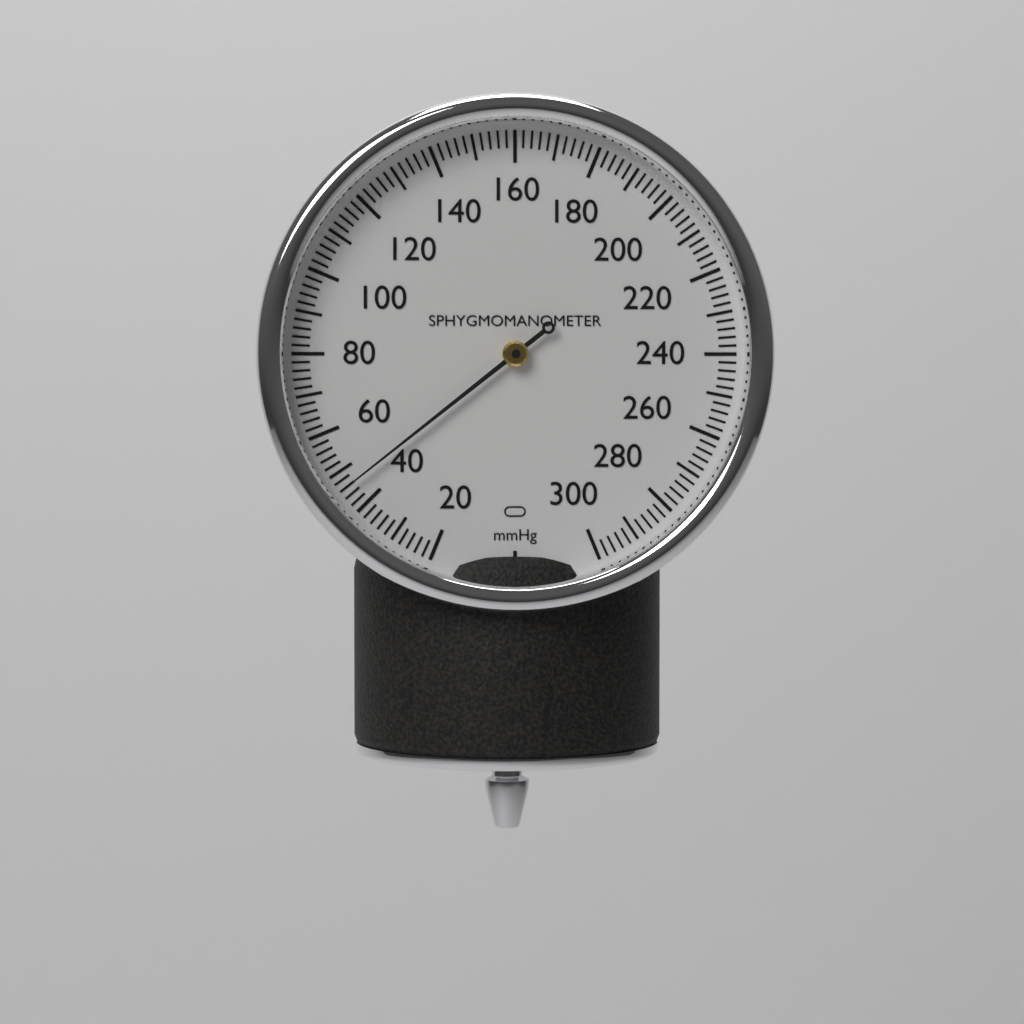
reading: 46 mmHg
